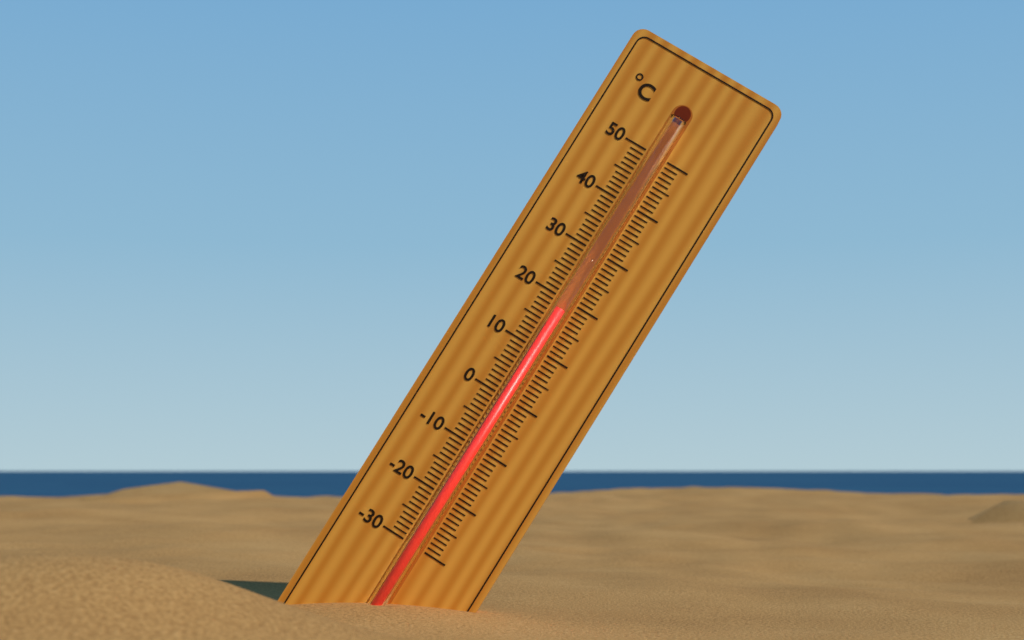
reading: 18 °C
